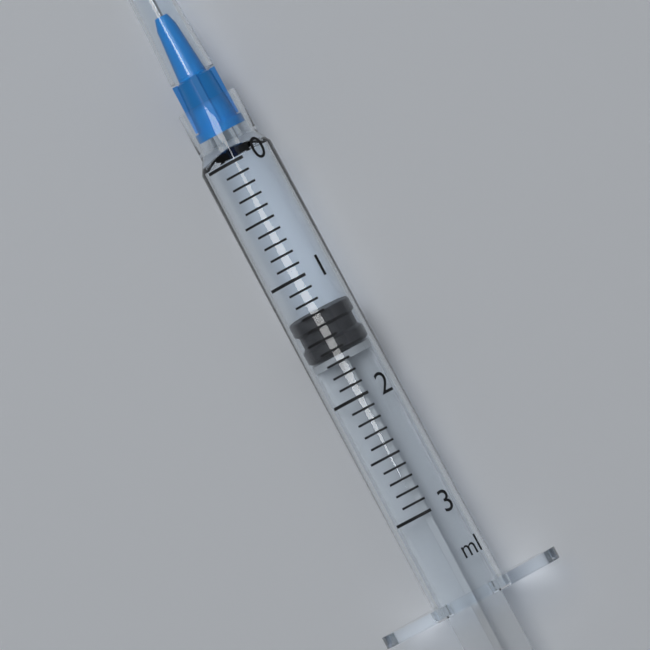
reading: 1.3 ml
